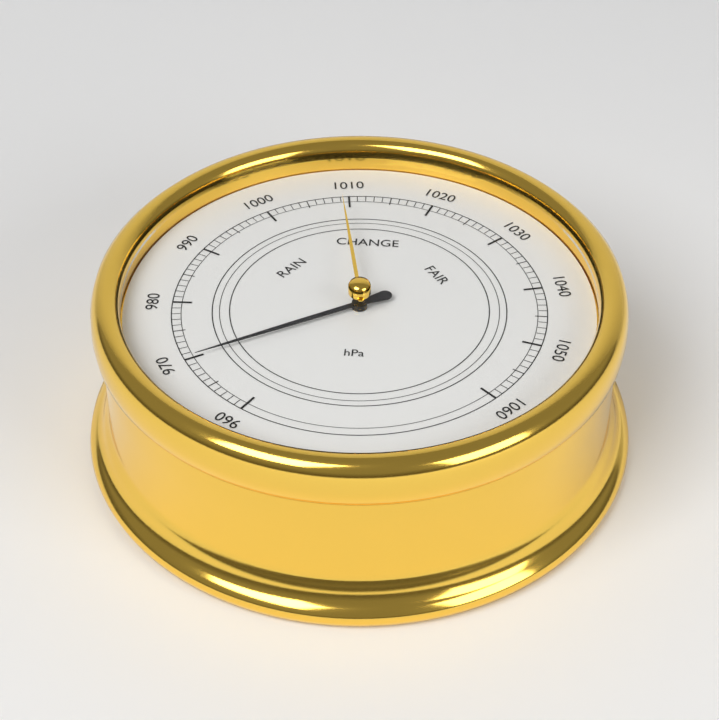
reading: 970 hPa
